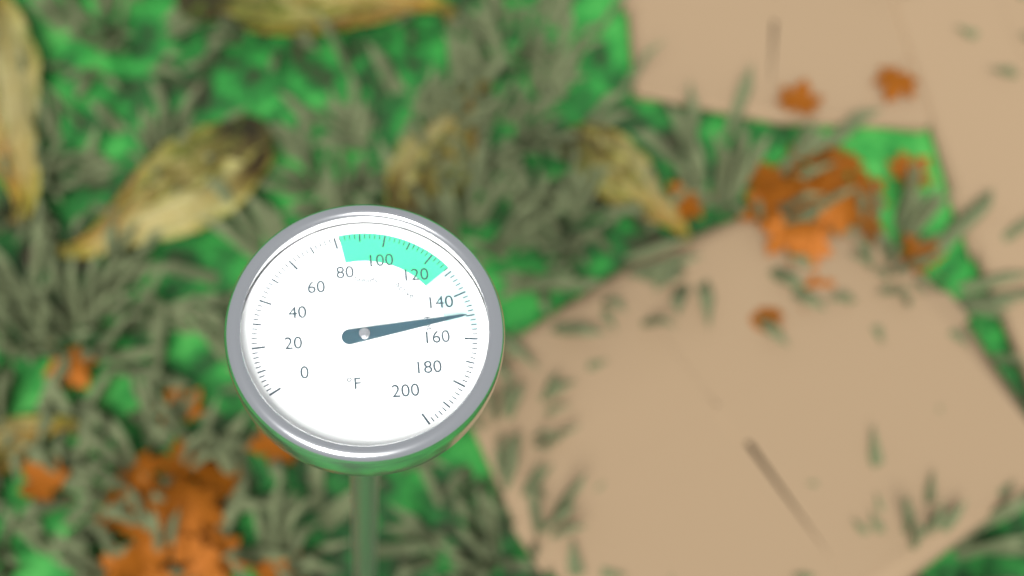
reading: 150 °F
